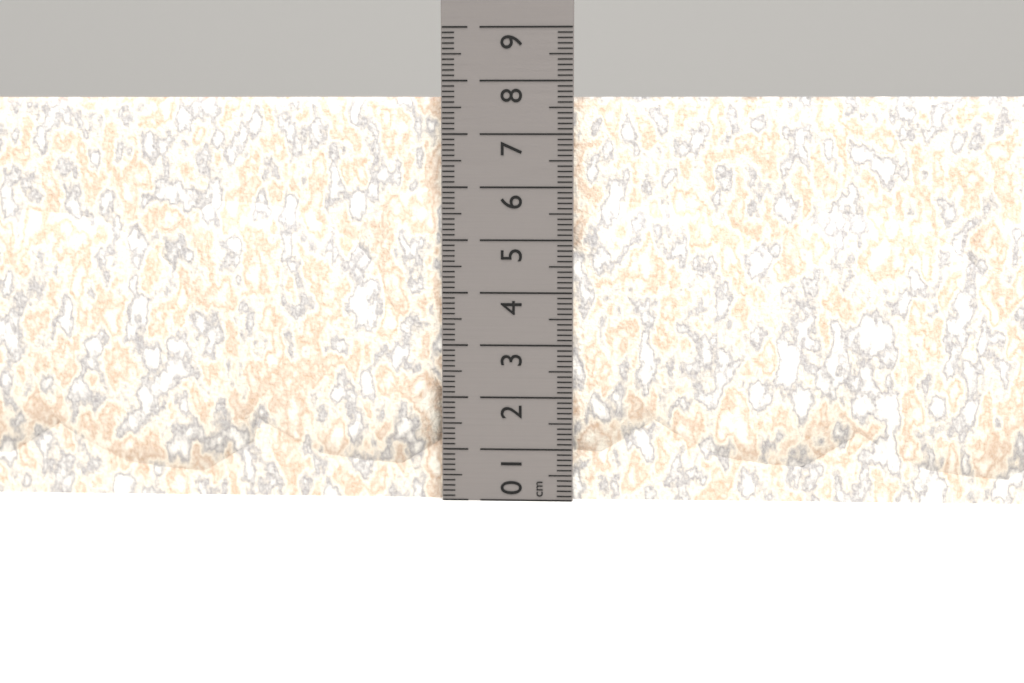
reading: 7.7 cm
